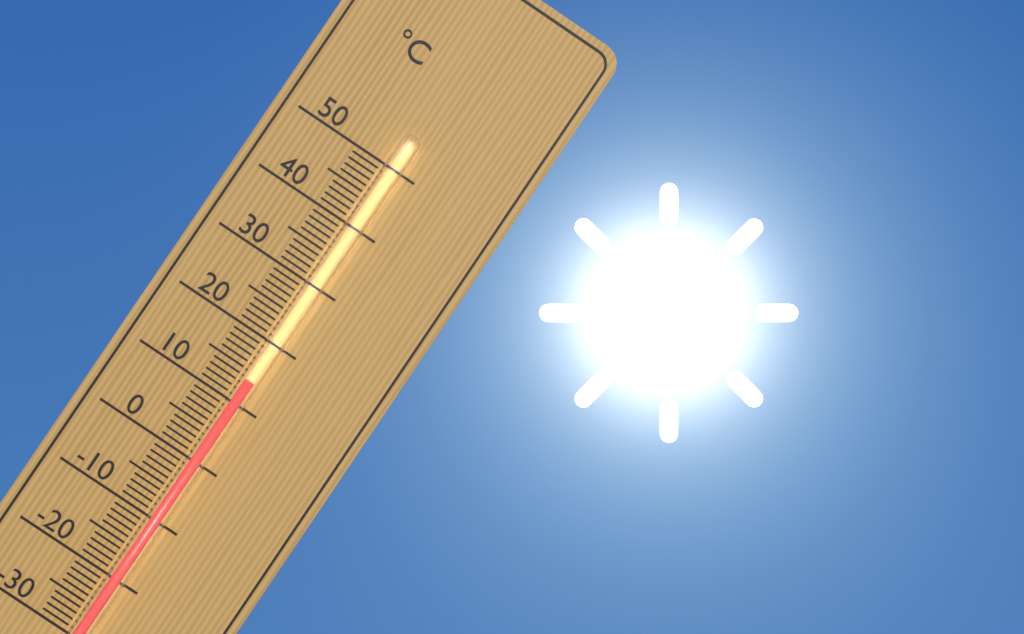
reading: 14 °C
